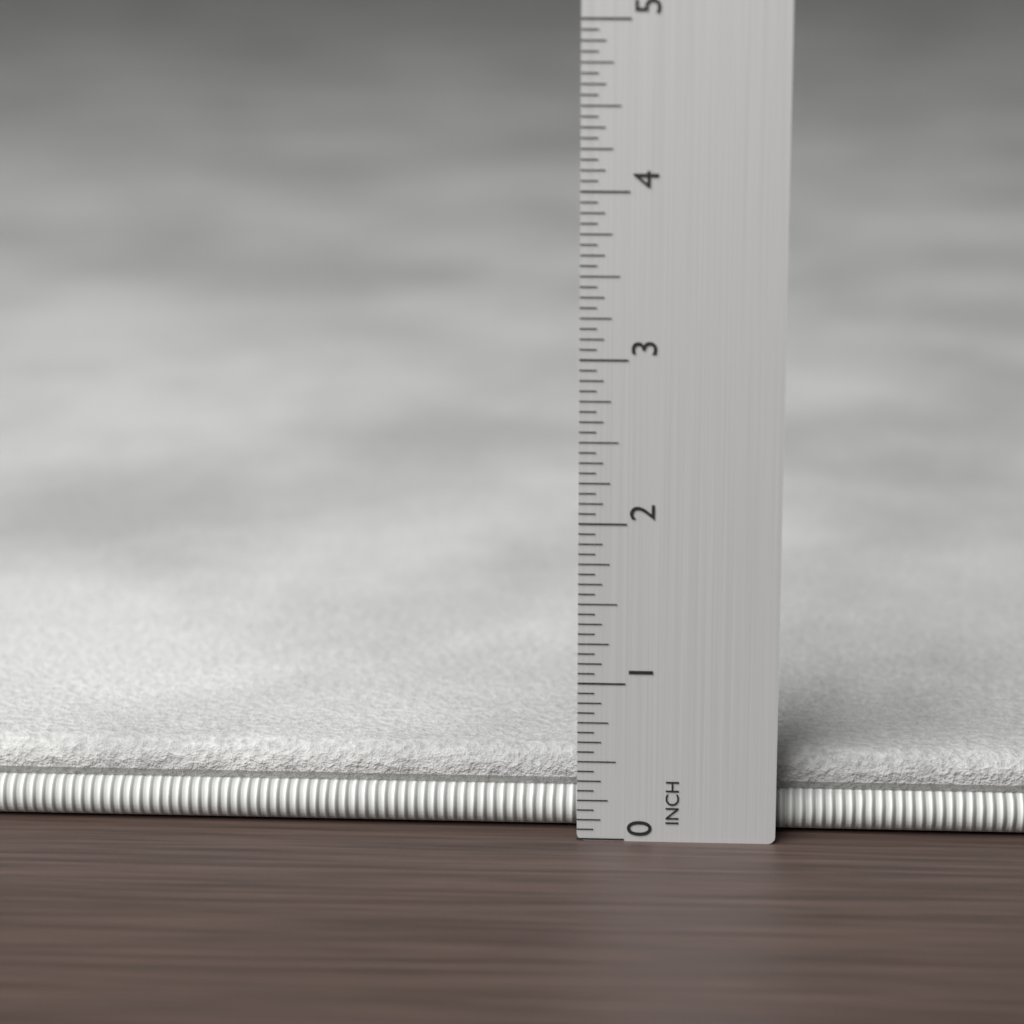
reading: 0.5000 in
